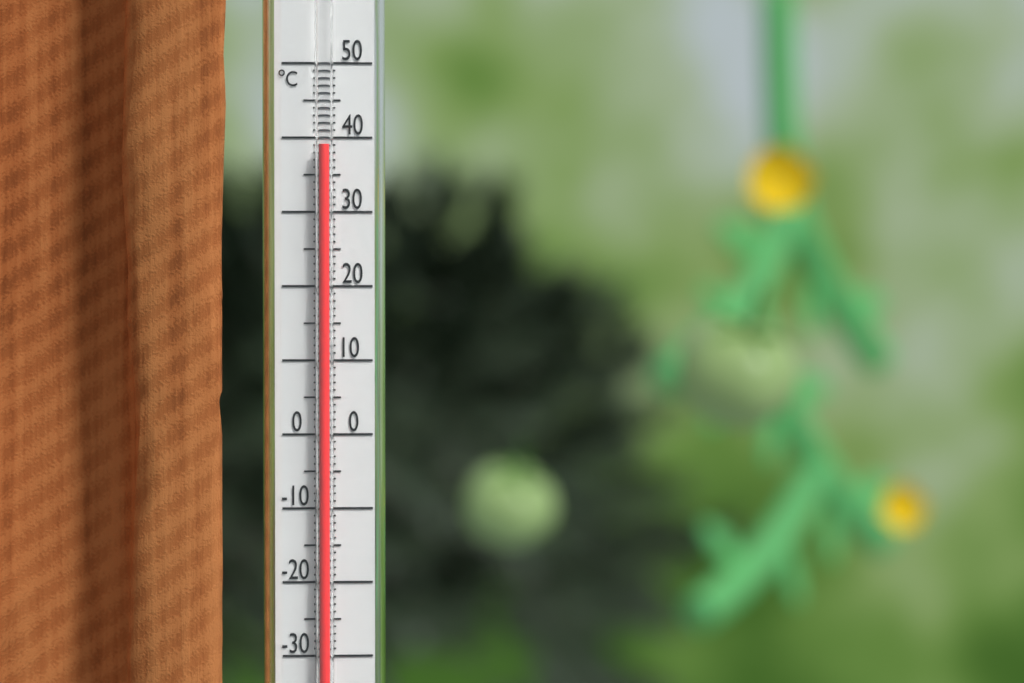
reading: 39 °C
